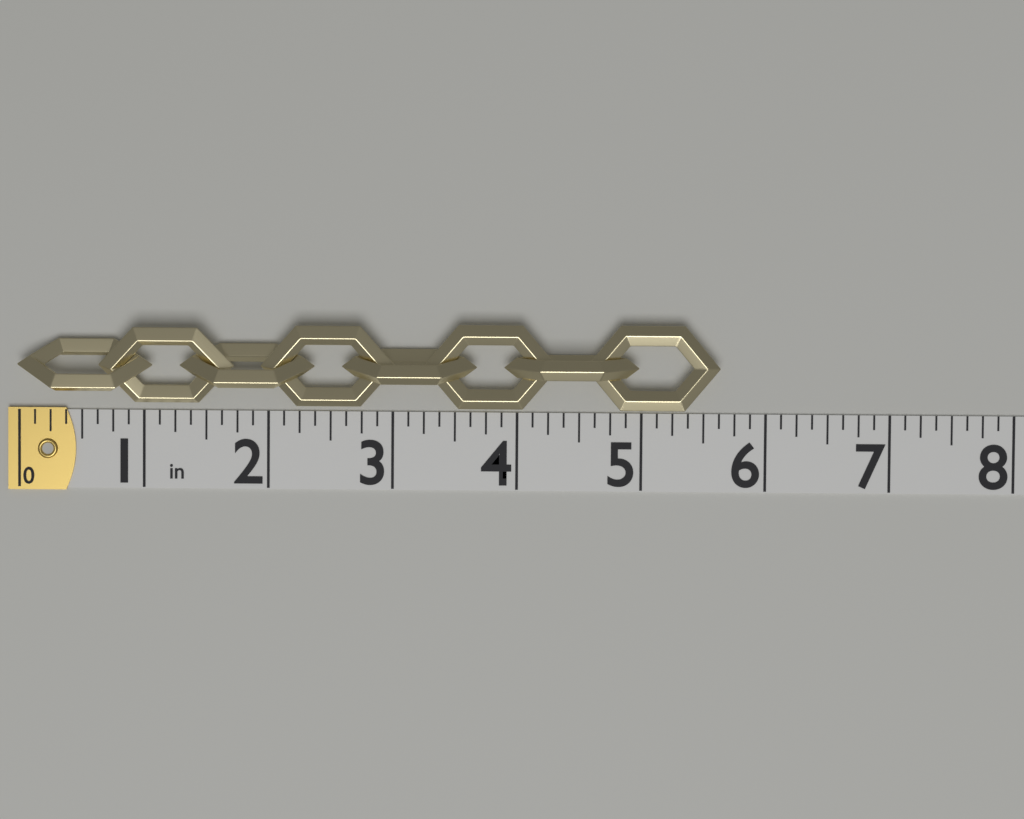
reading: 5.625 in
